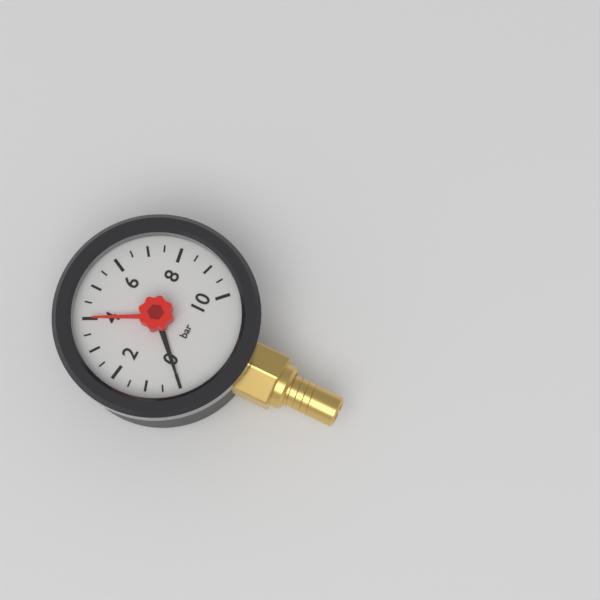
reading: 0.0 bar
